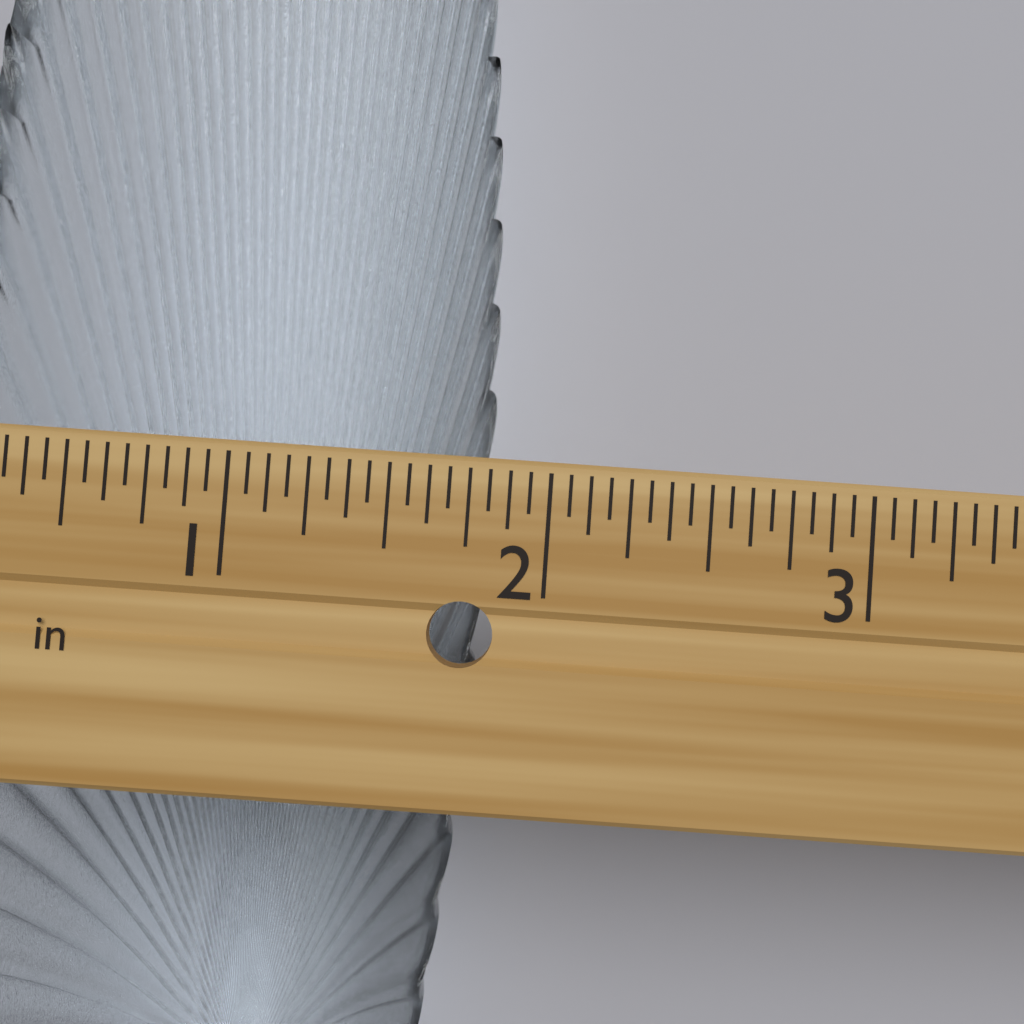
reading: 1.8125 in
